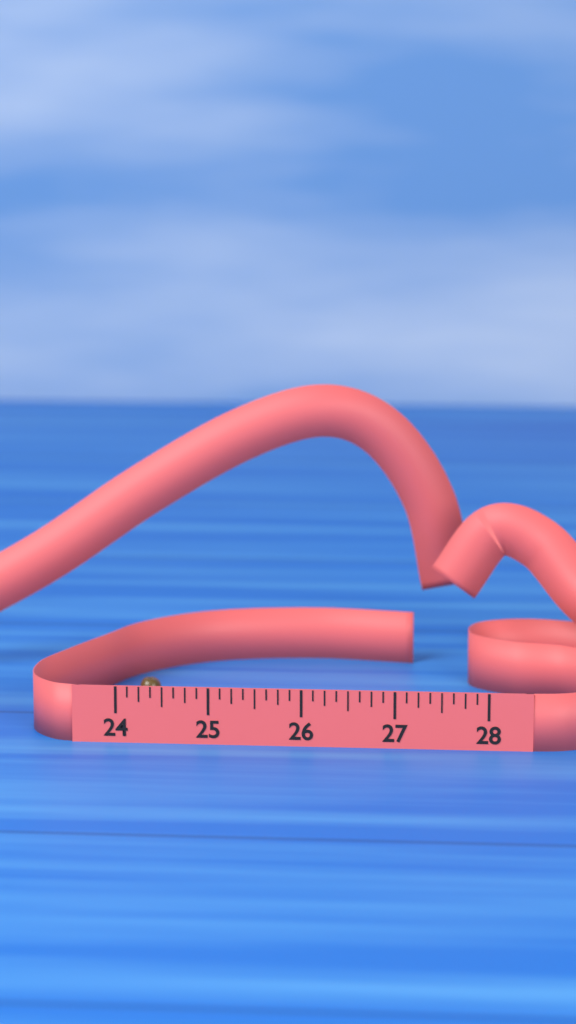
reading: 24.250 (no unit)
